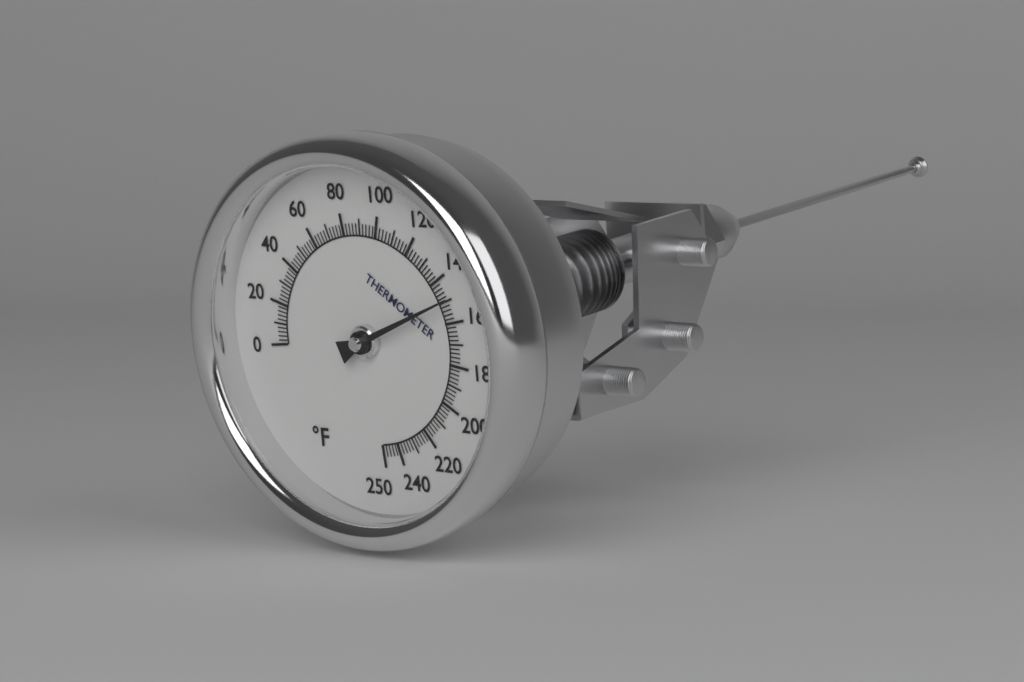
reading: 150 °F
